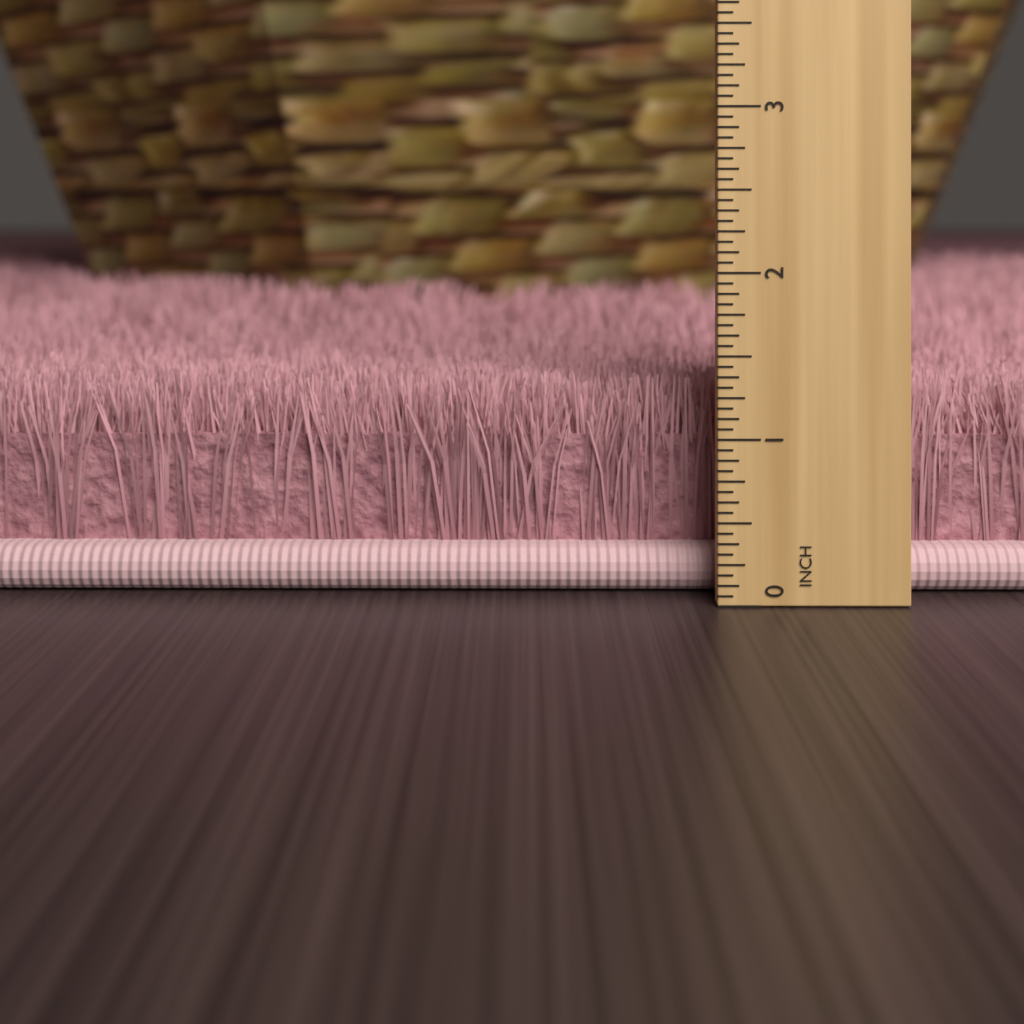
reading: 1.3125 inch
